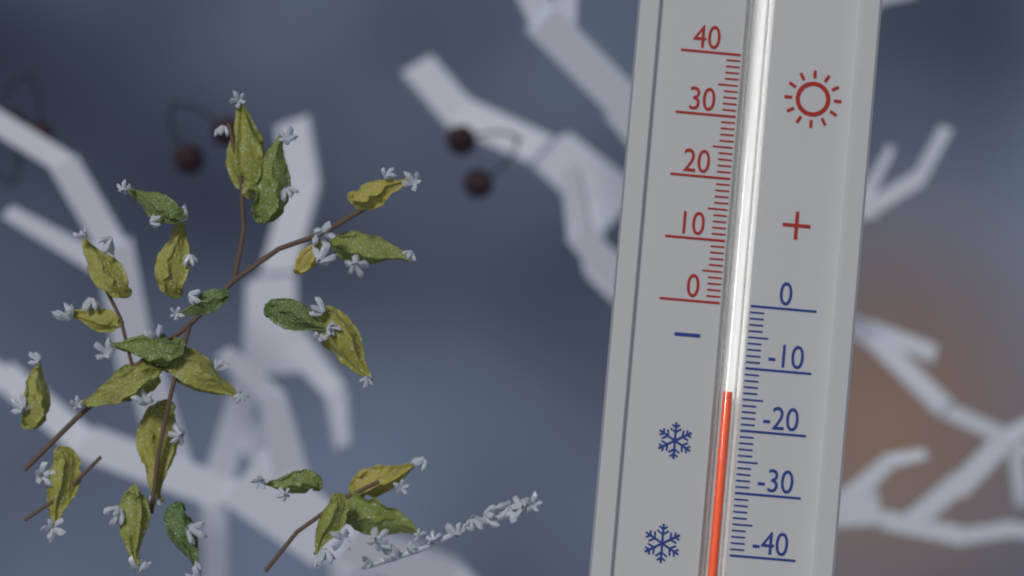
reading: -14 (no unit)
